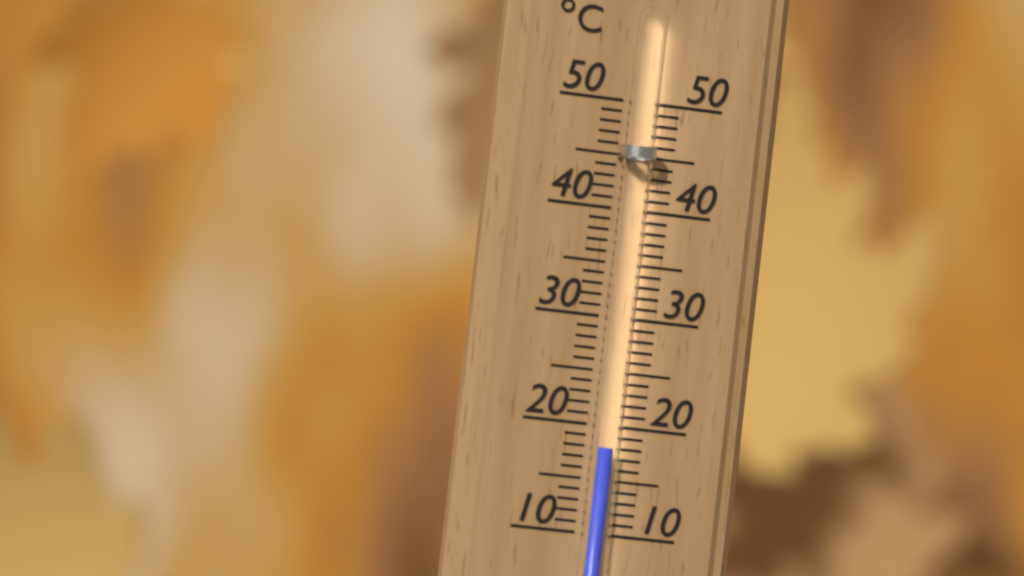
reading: 18 °C
